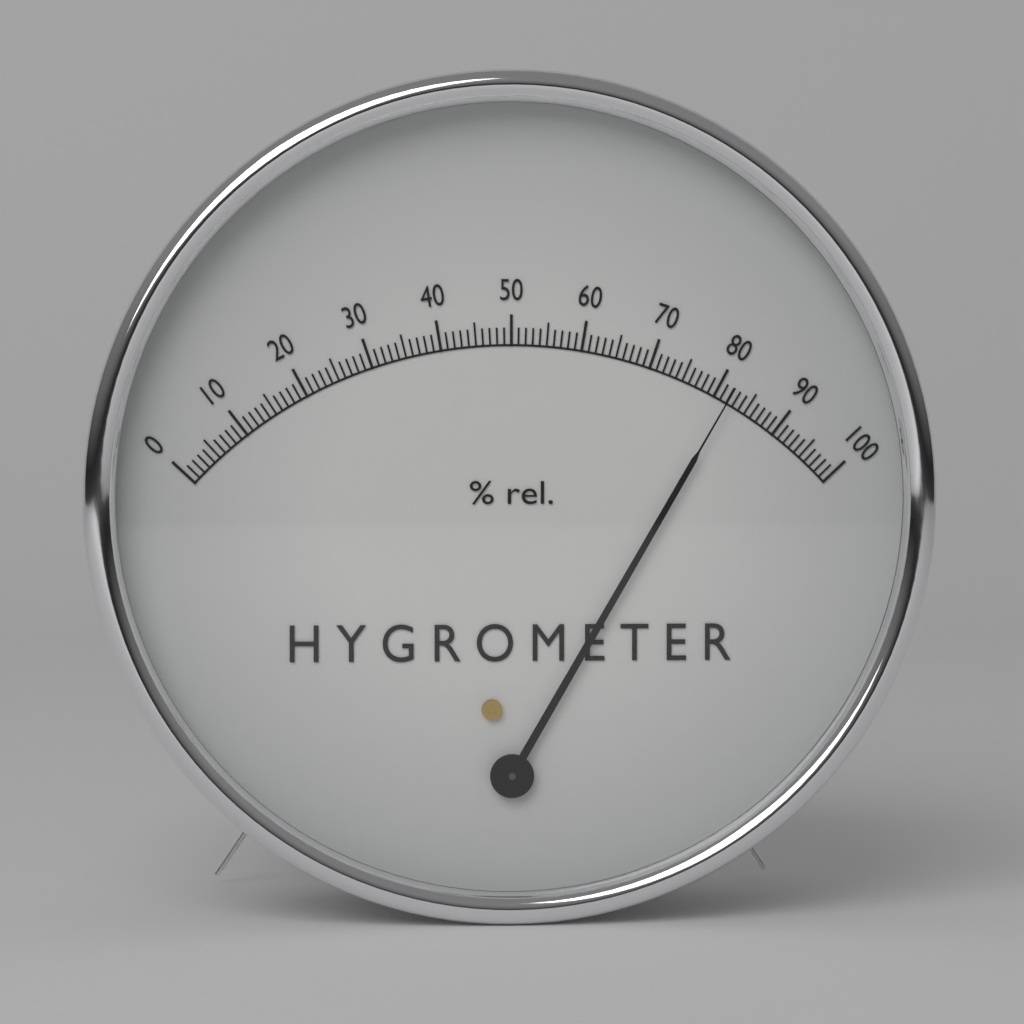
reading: 82 %
